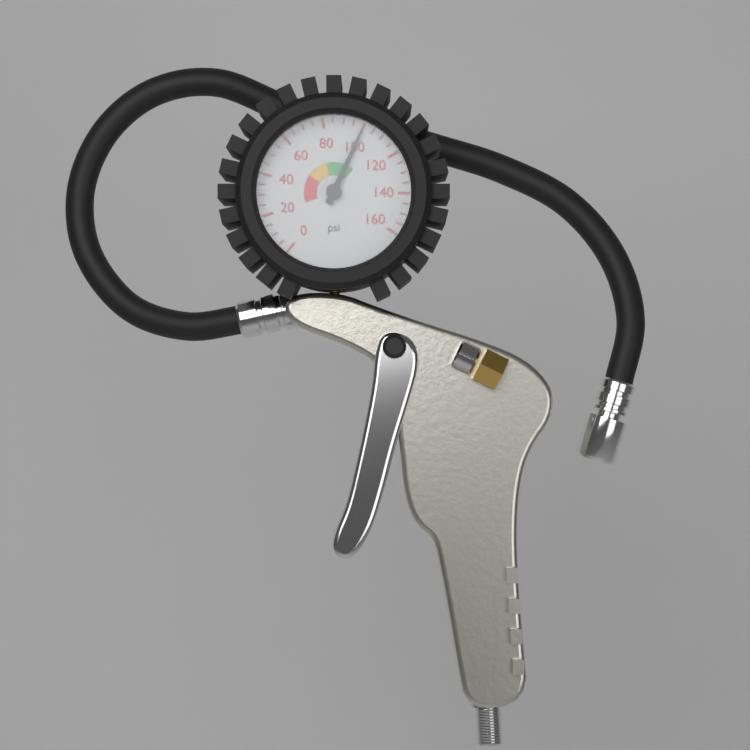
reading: 100 psi
